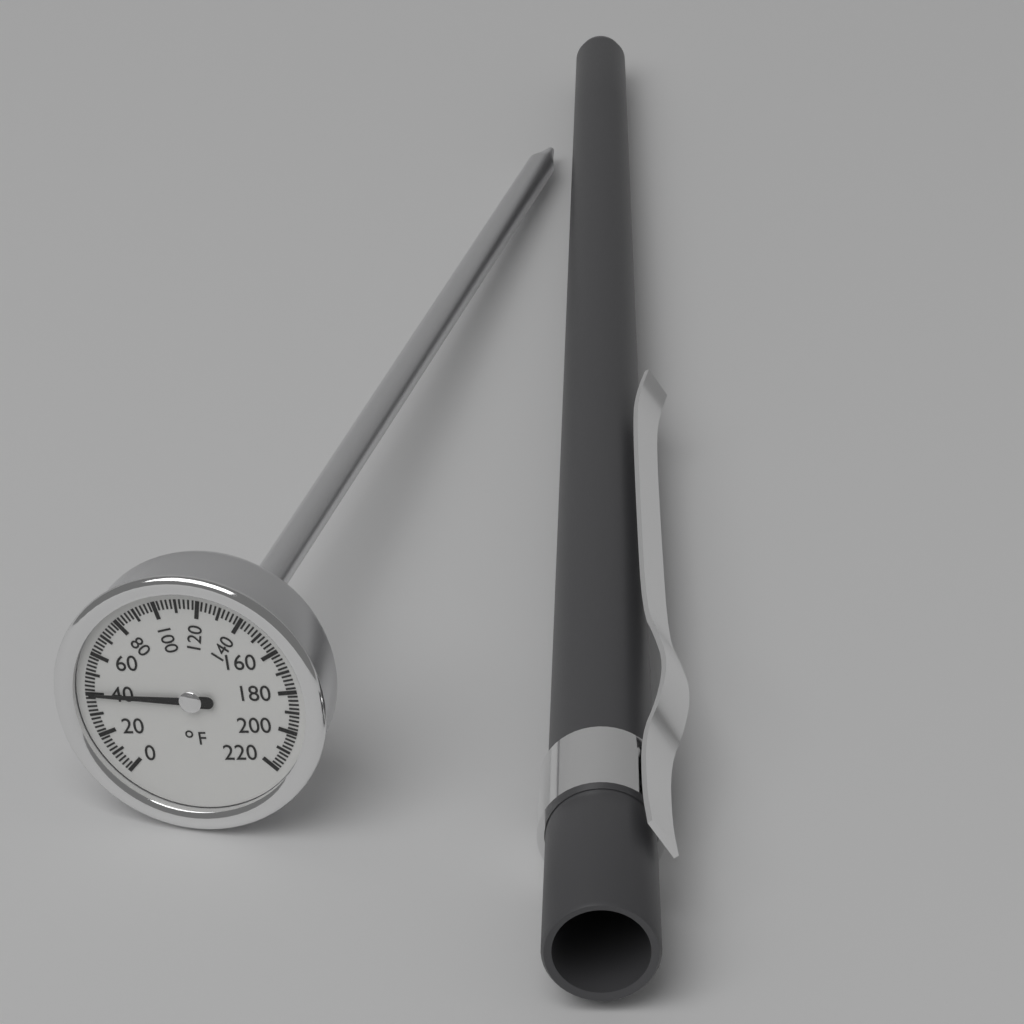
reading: 40 °F
